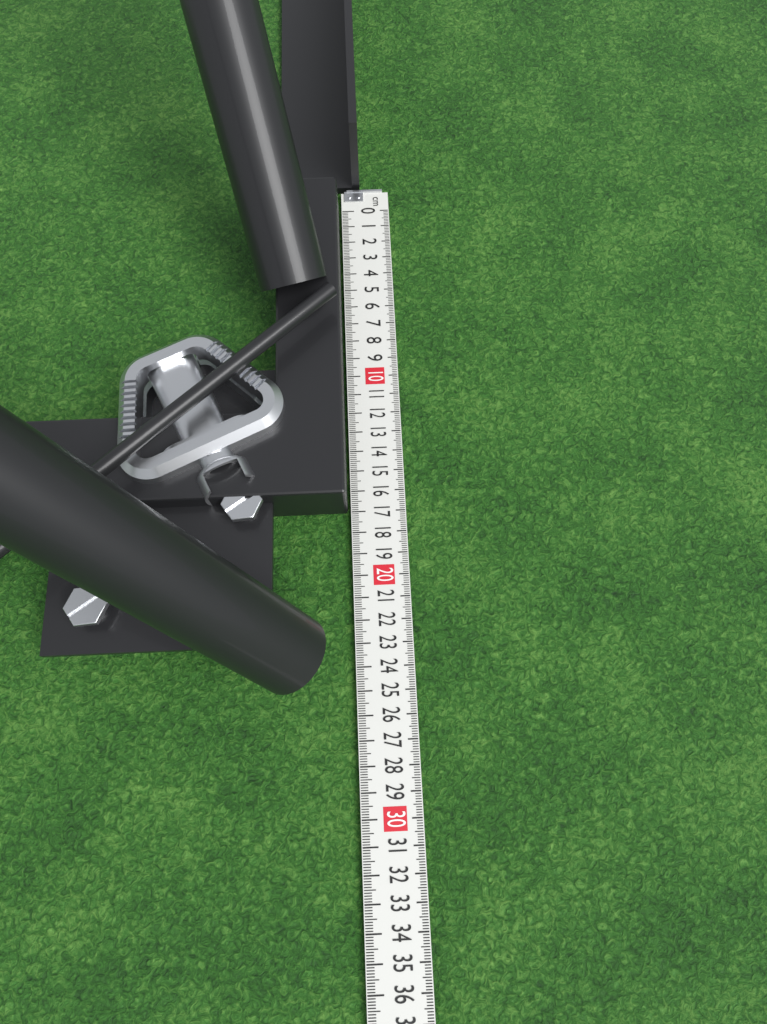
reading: 17.0 cm
